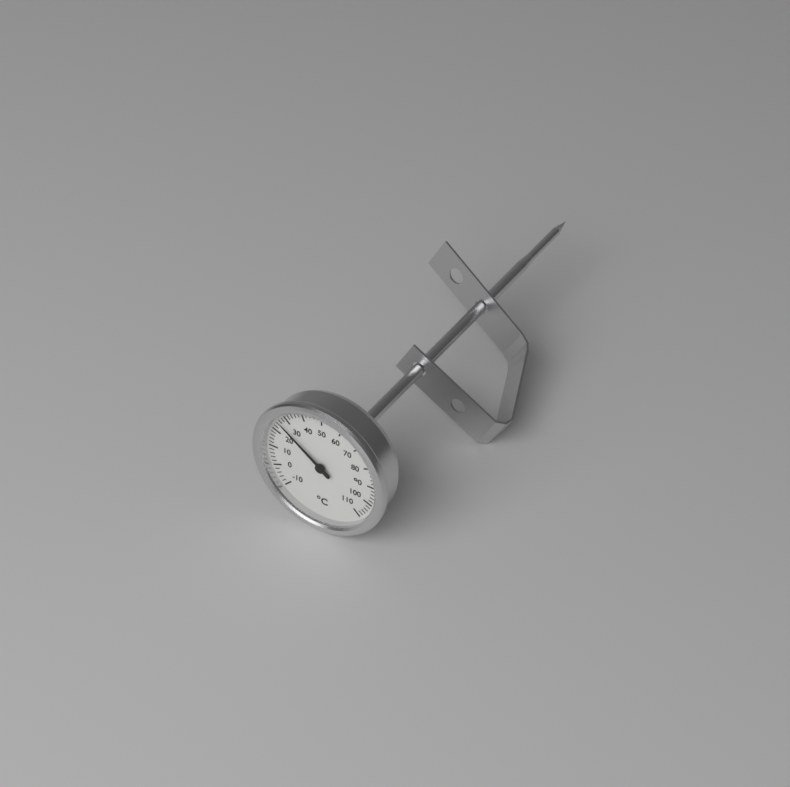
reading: 26 °C
